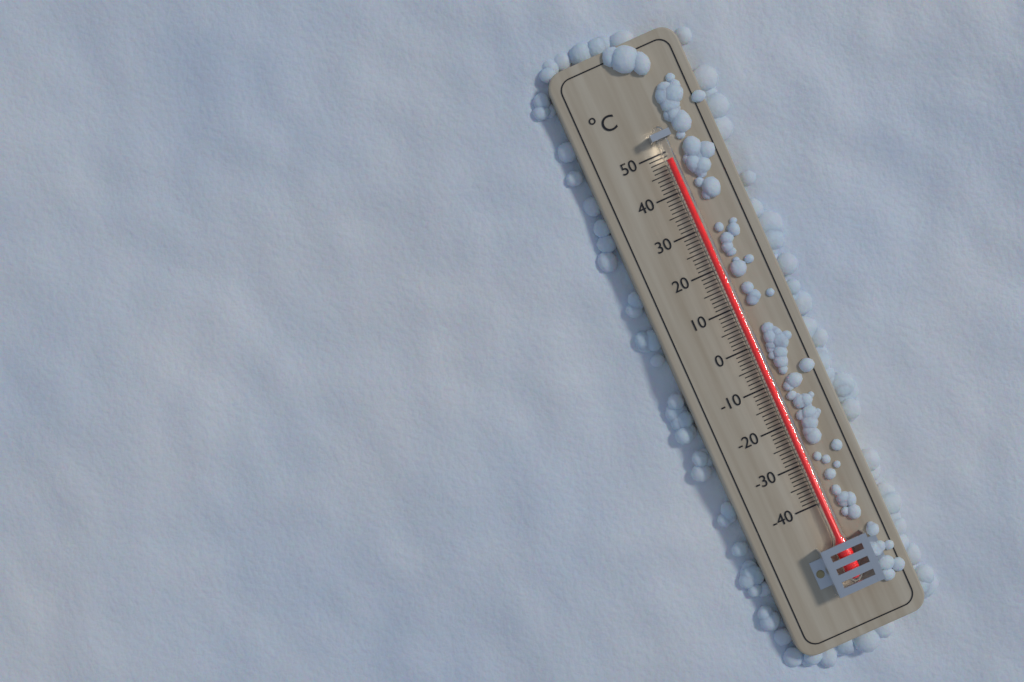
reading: 48 °C
